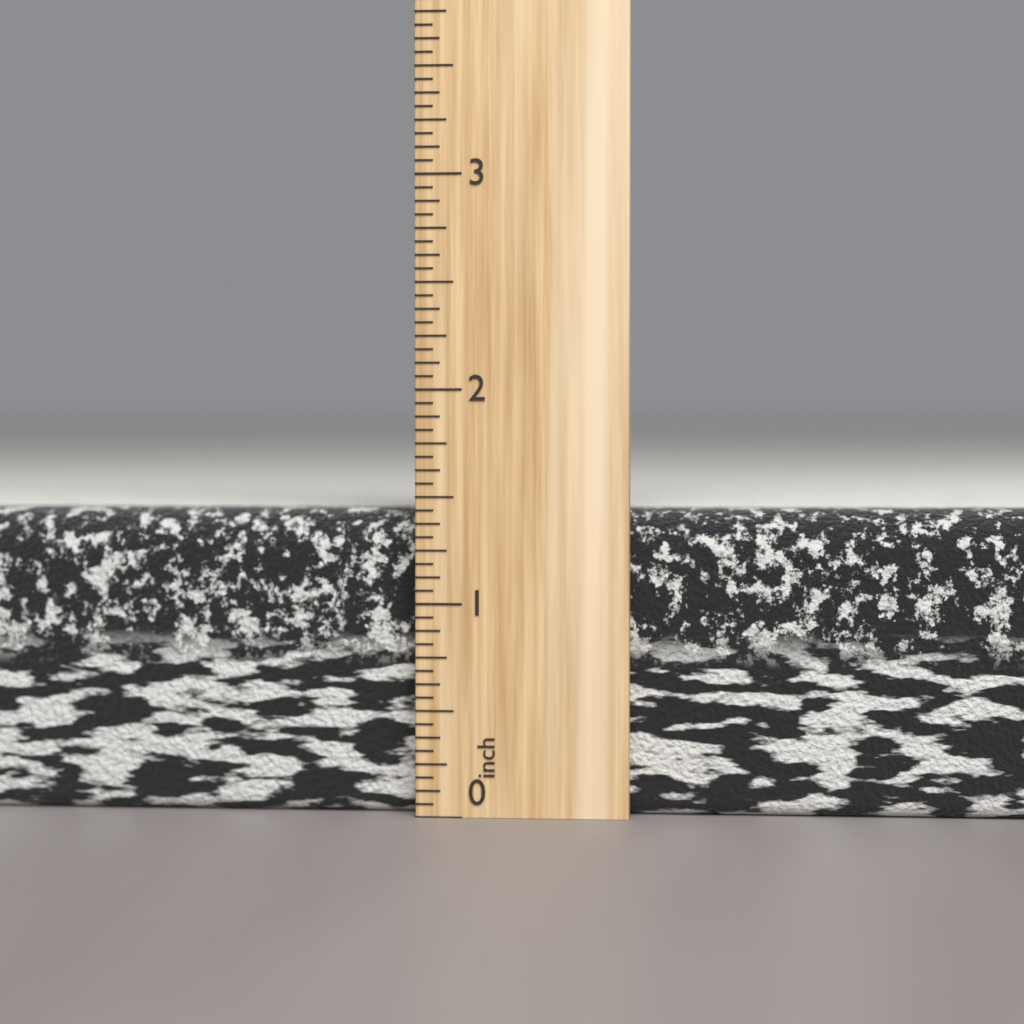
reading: 1.4375 inch
